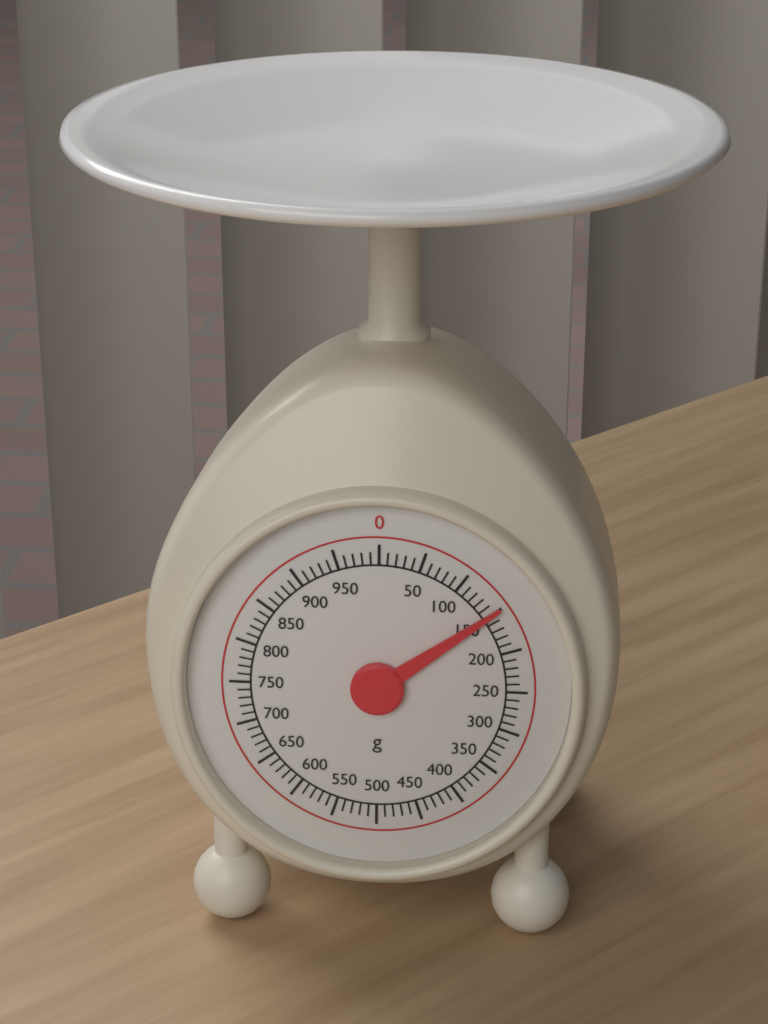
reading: 150 g
